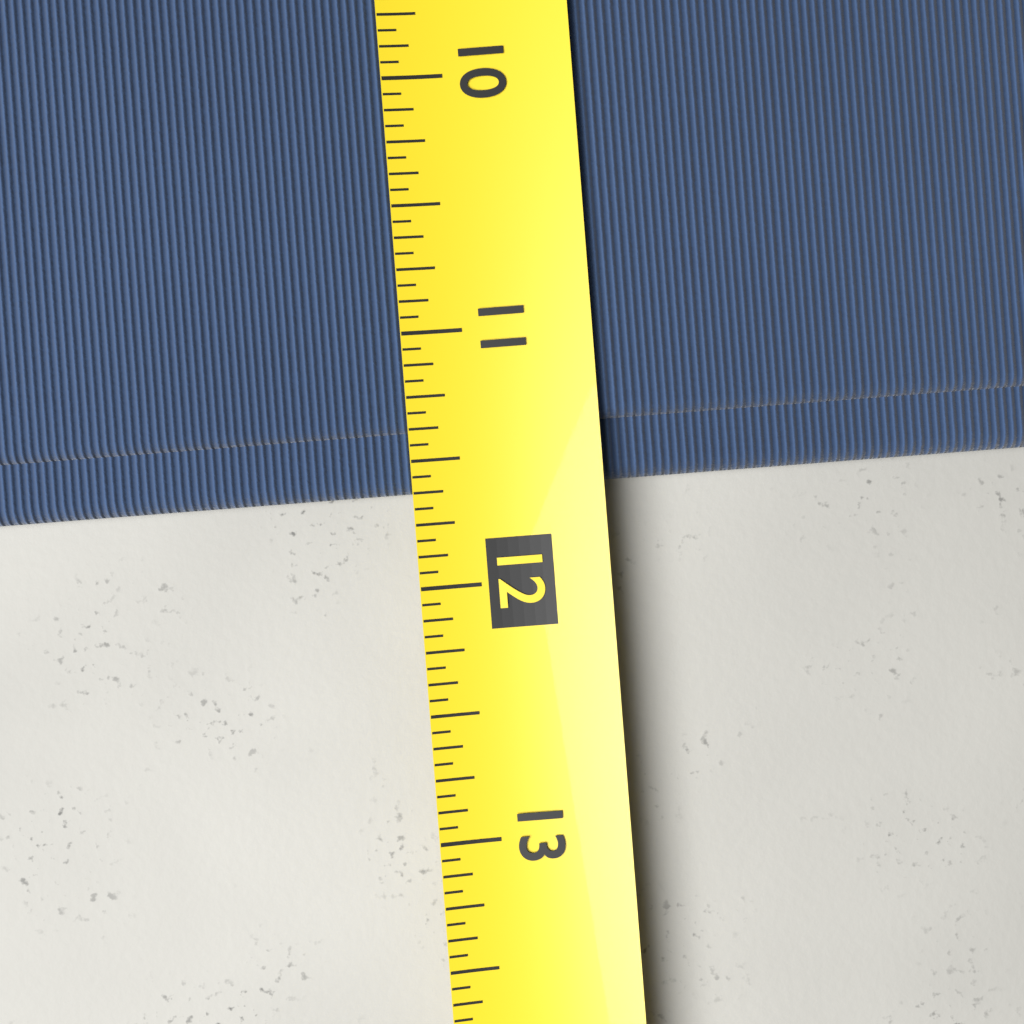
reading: 11.6250 (no unit)
